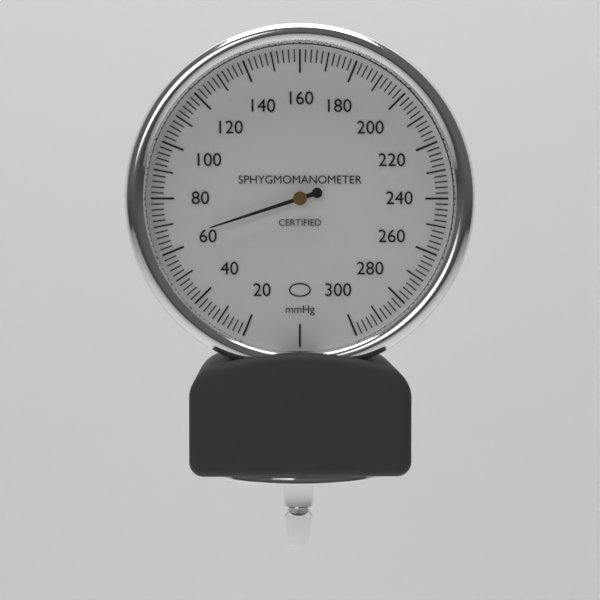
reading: 64 mmHg
